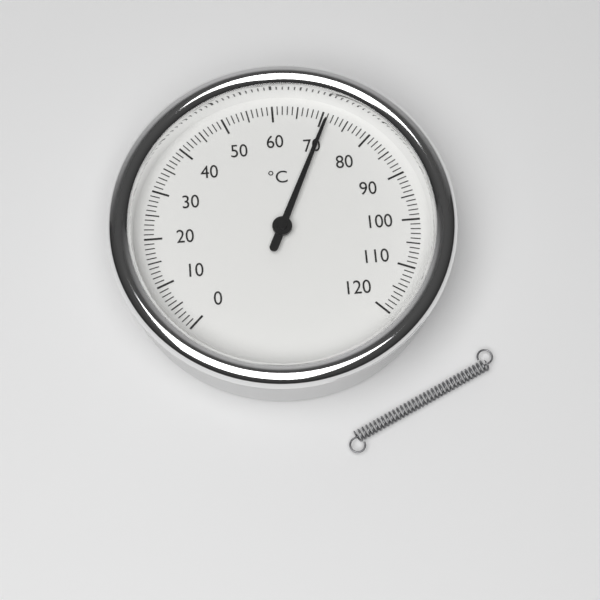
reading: 71 °C
